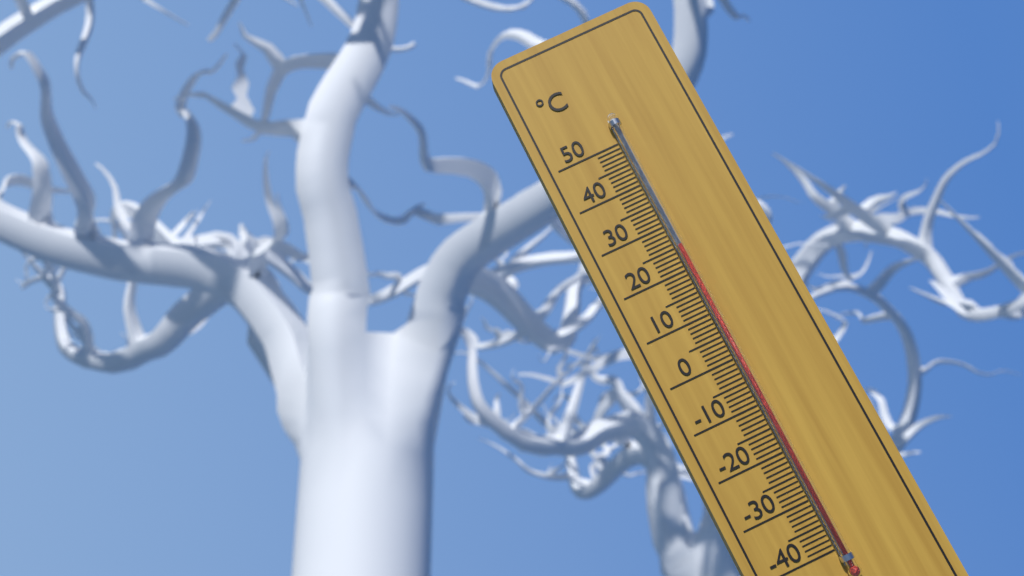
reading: 25 °C
